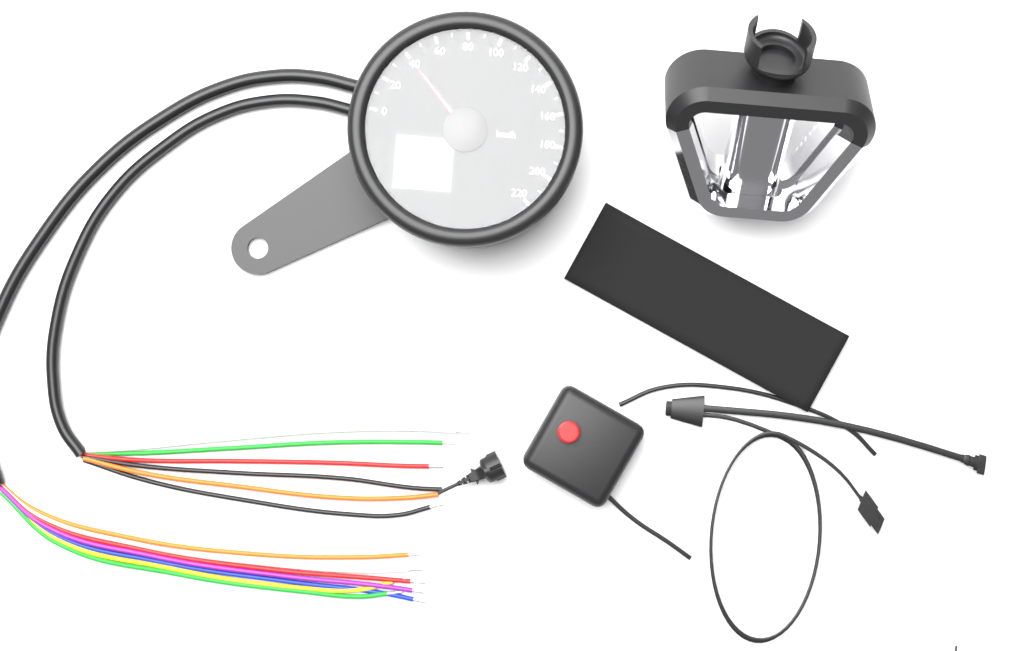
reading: 40 km/h
